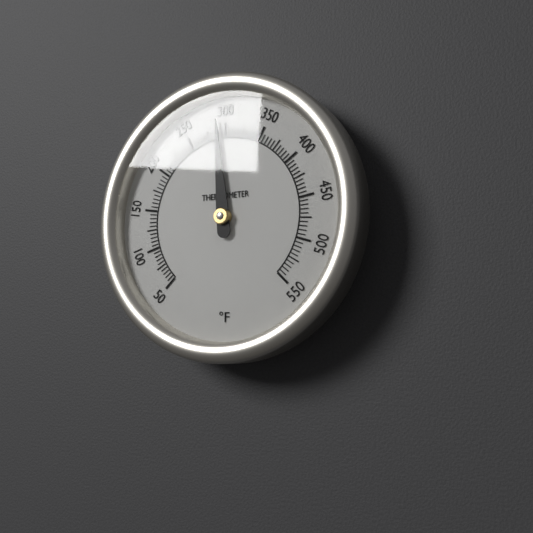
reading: 290 °F
